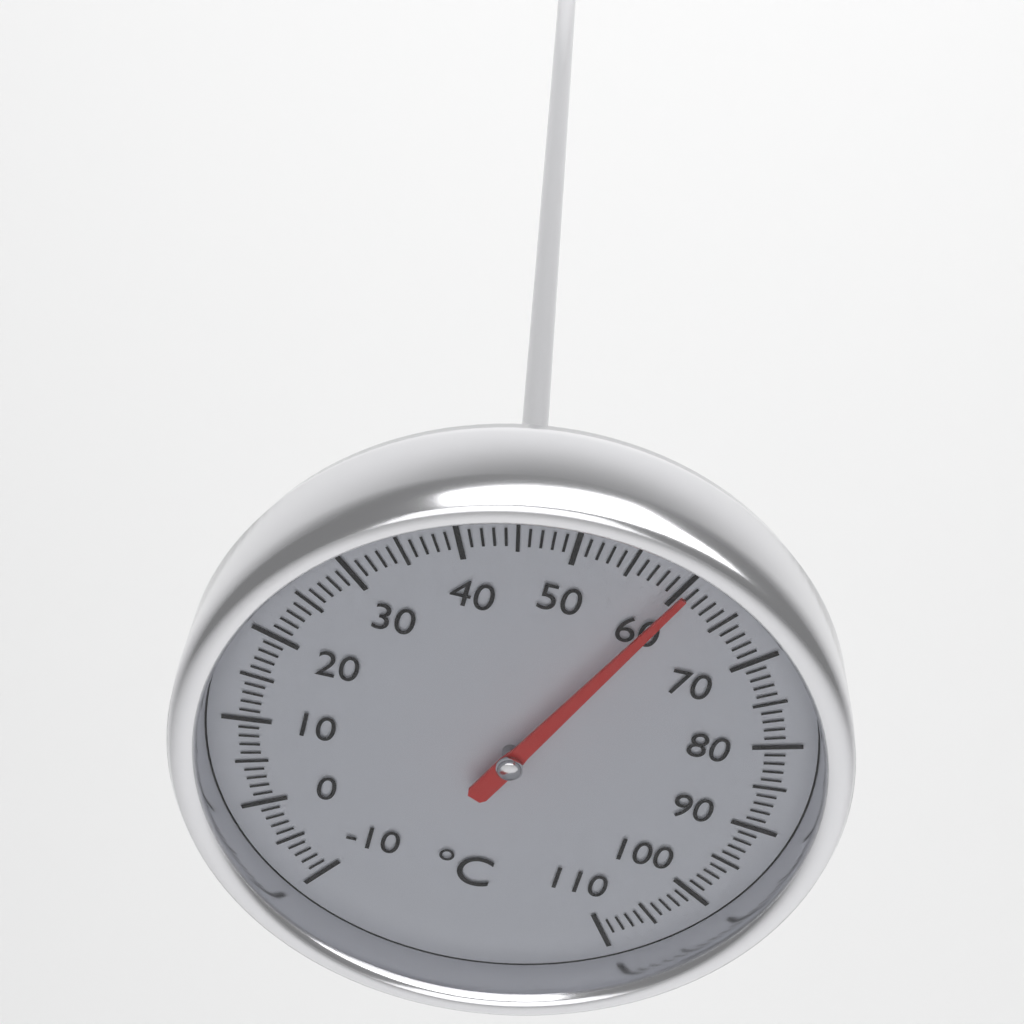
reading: 60 °C
